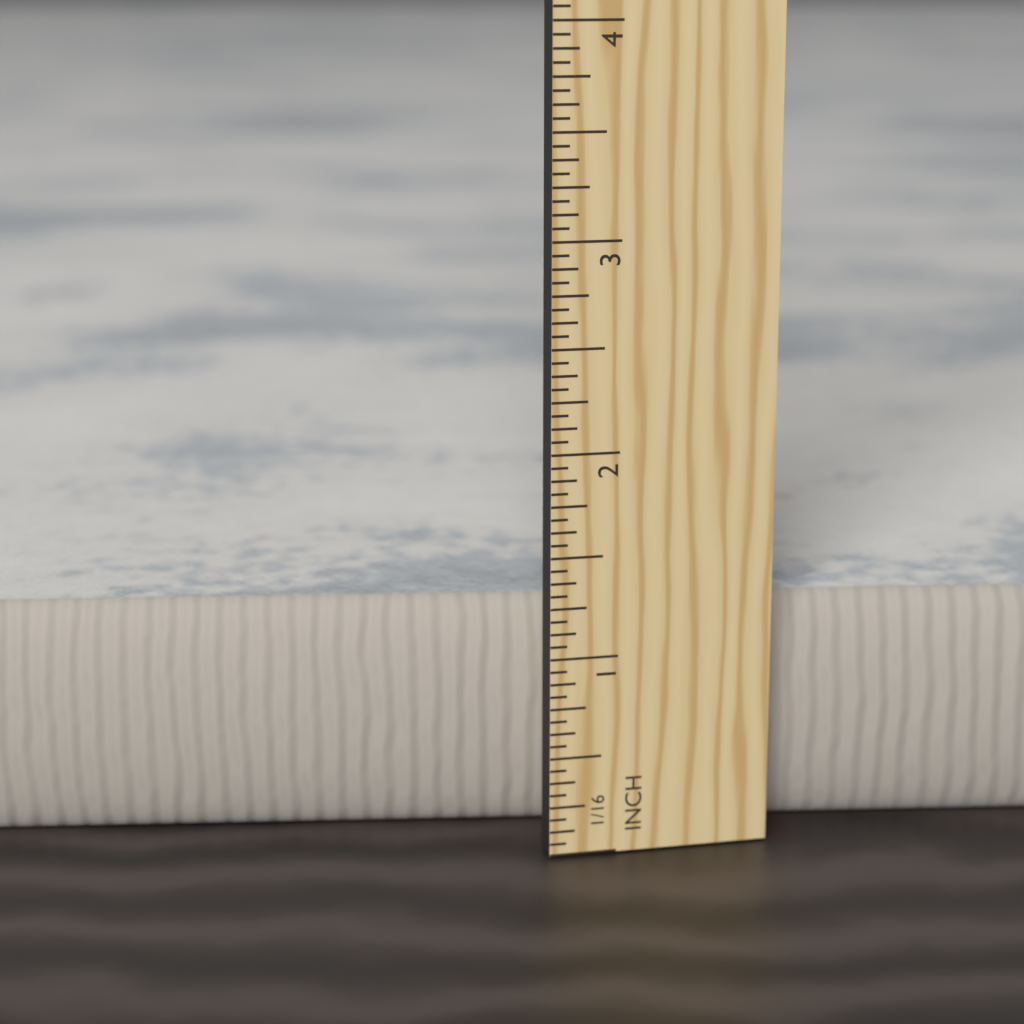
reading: 1.1875 in
